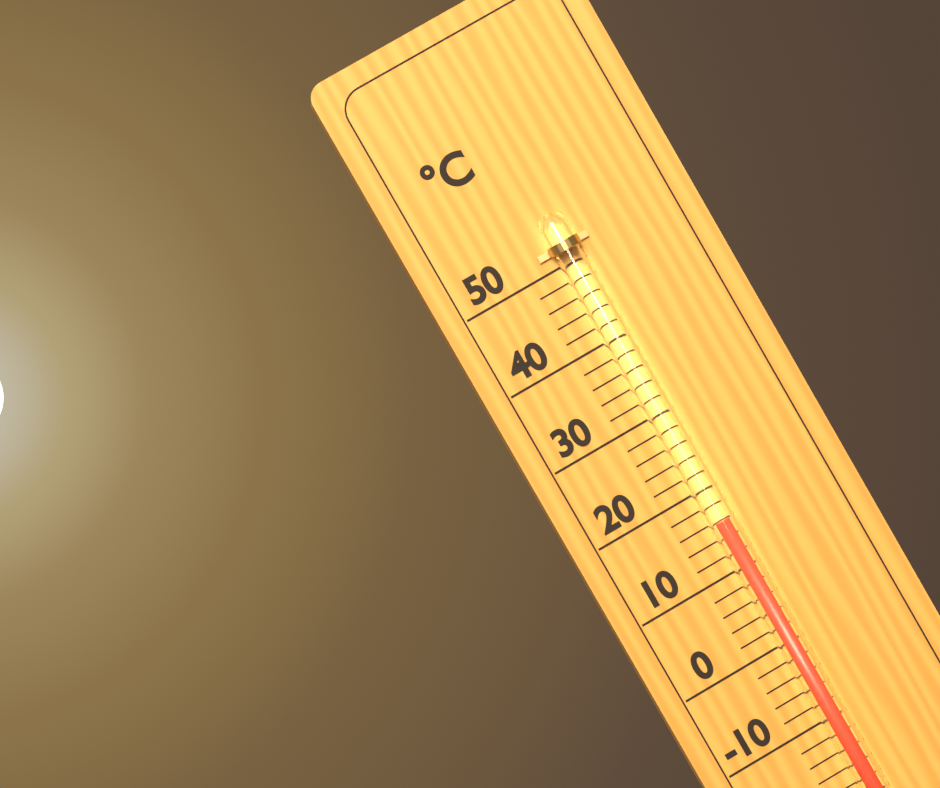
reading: 16 °C
